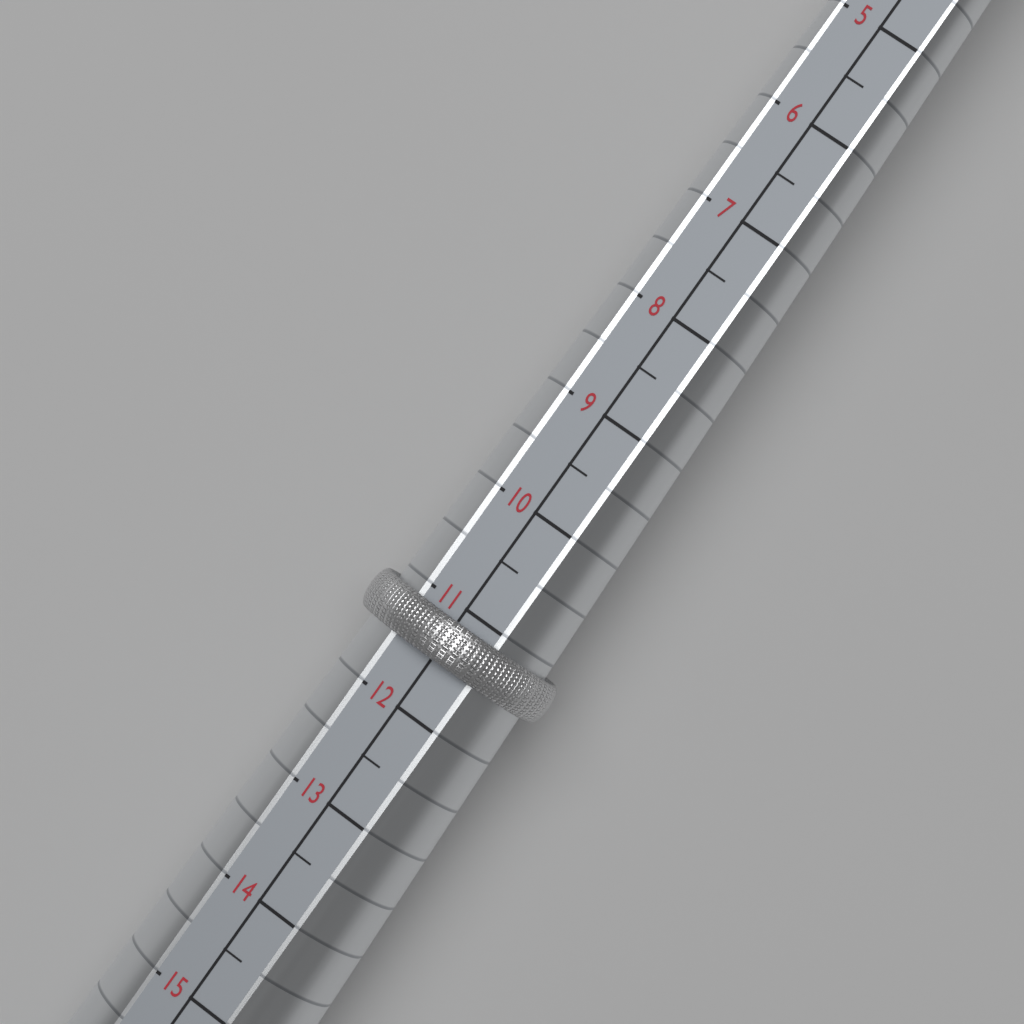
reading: 11.5 (no unit)
